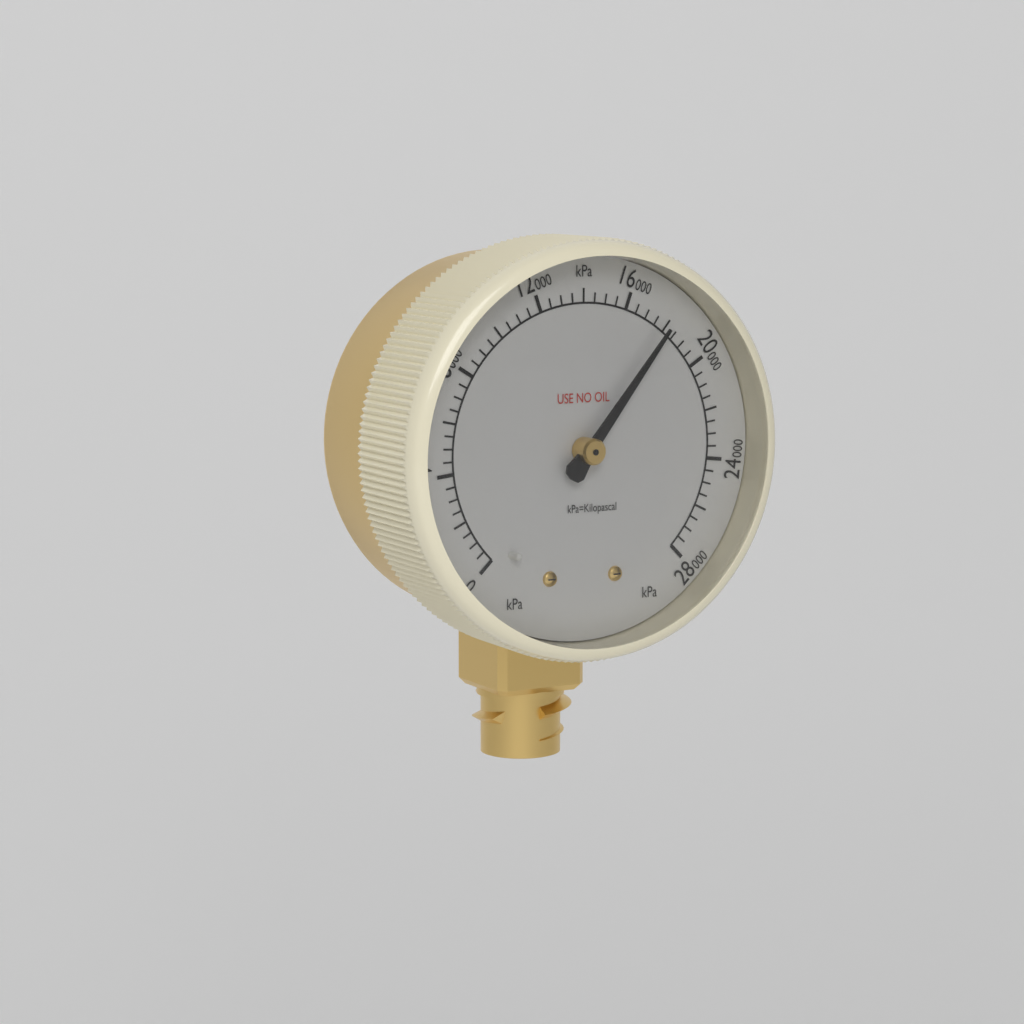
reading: 18000 kPa
